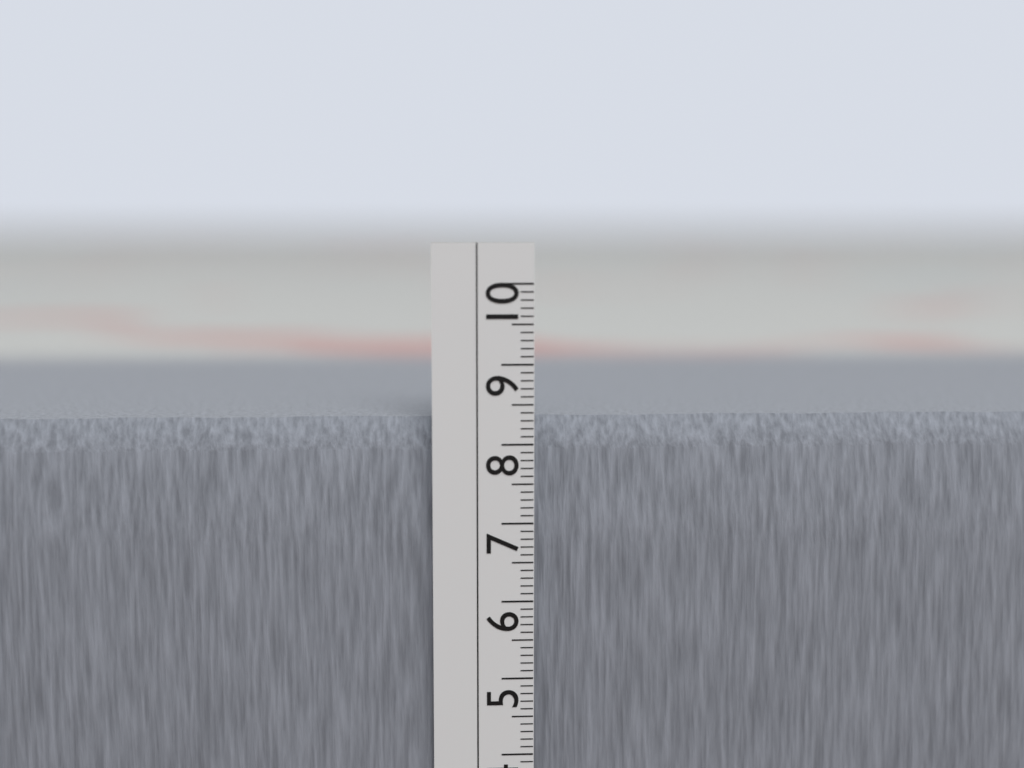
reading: 8.3 cm
